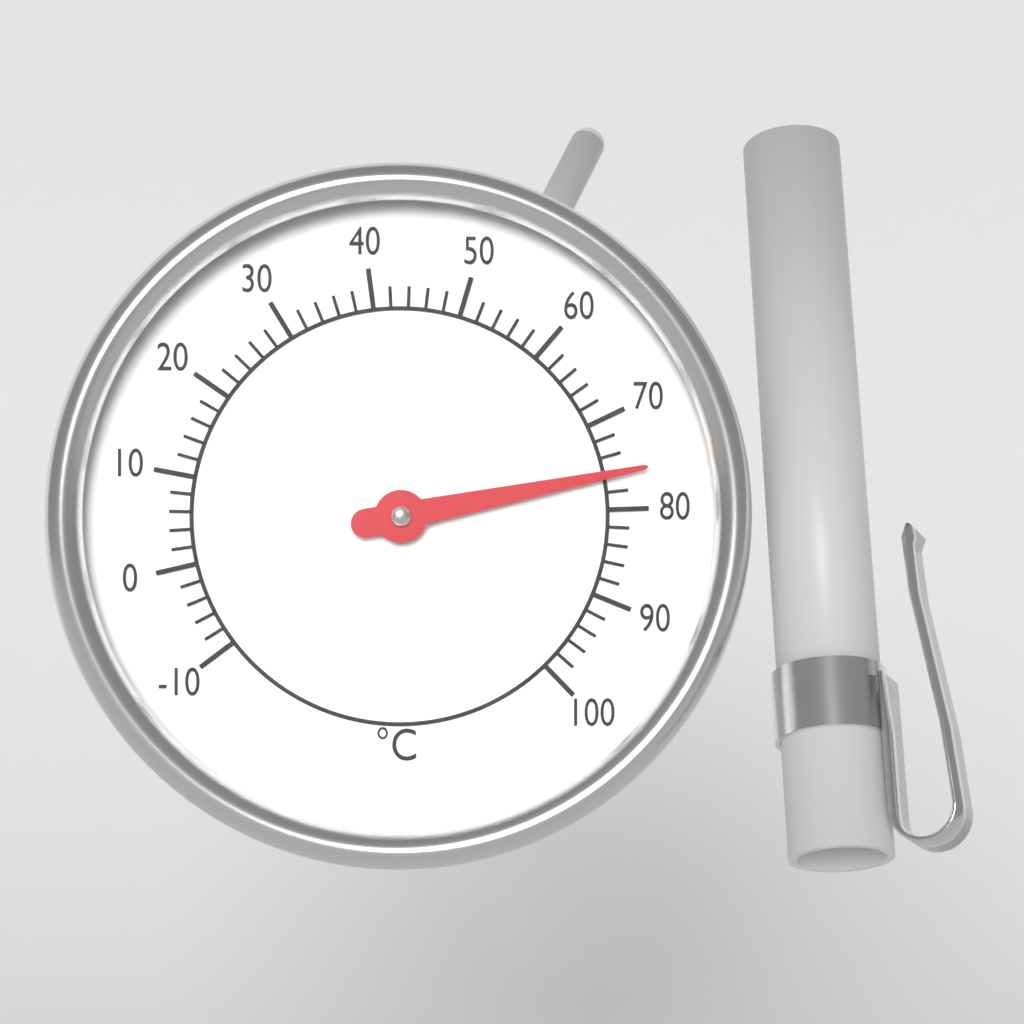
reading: 76 °C
